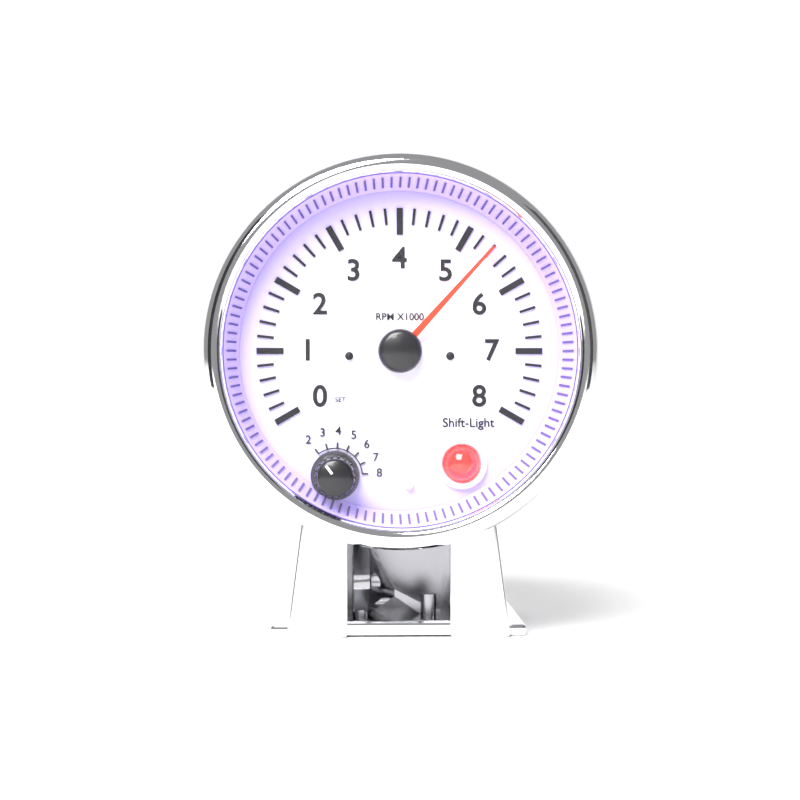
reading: 5.4 RPM x1000
